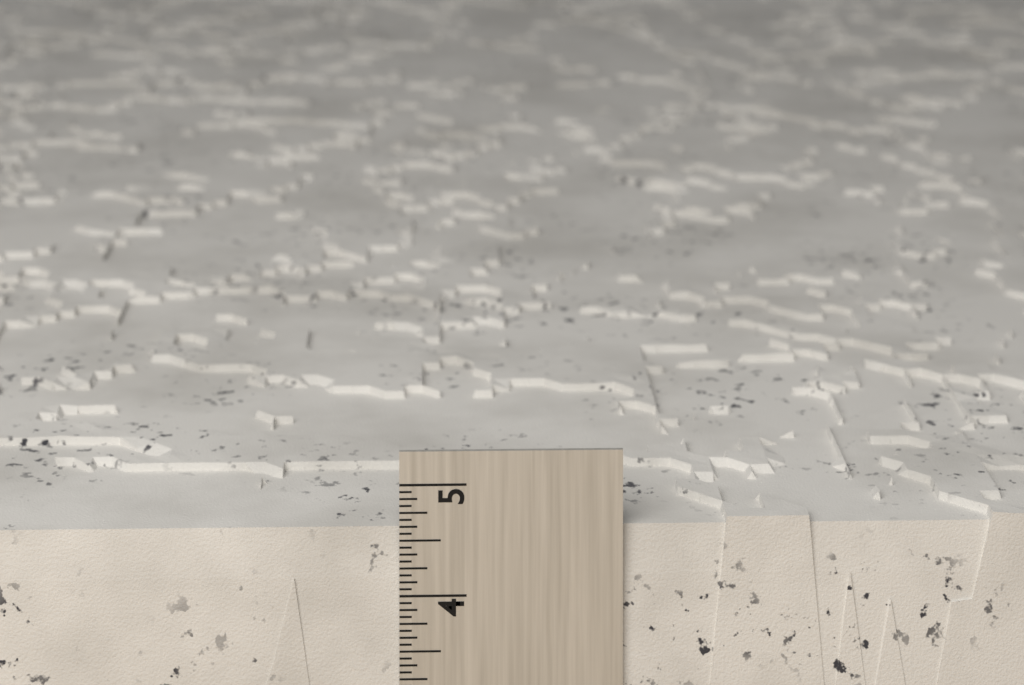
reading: 4.6875 in
